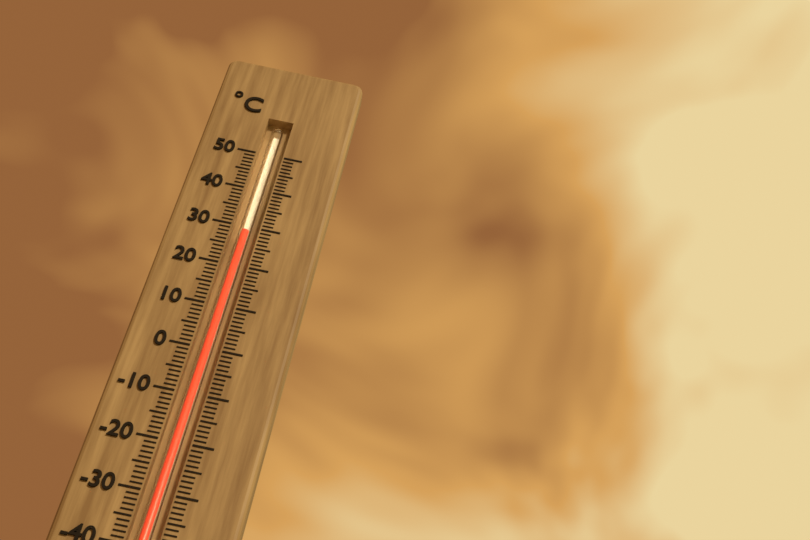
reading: 29 °C
